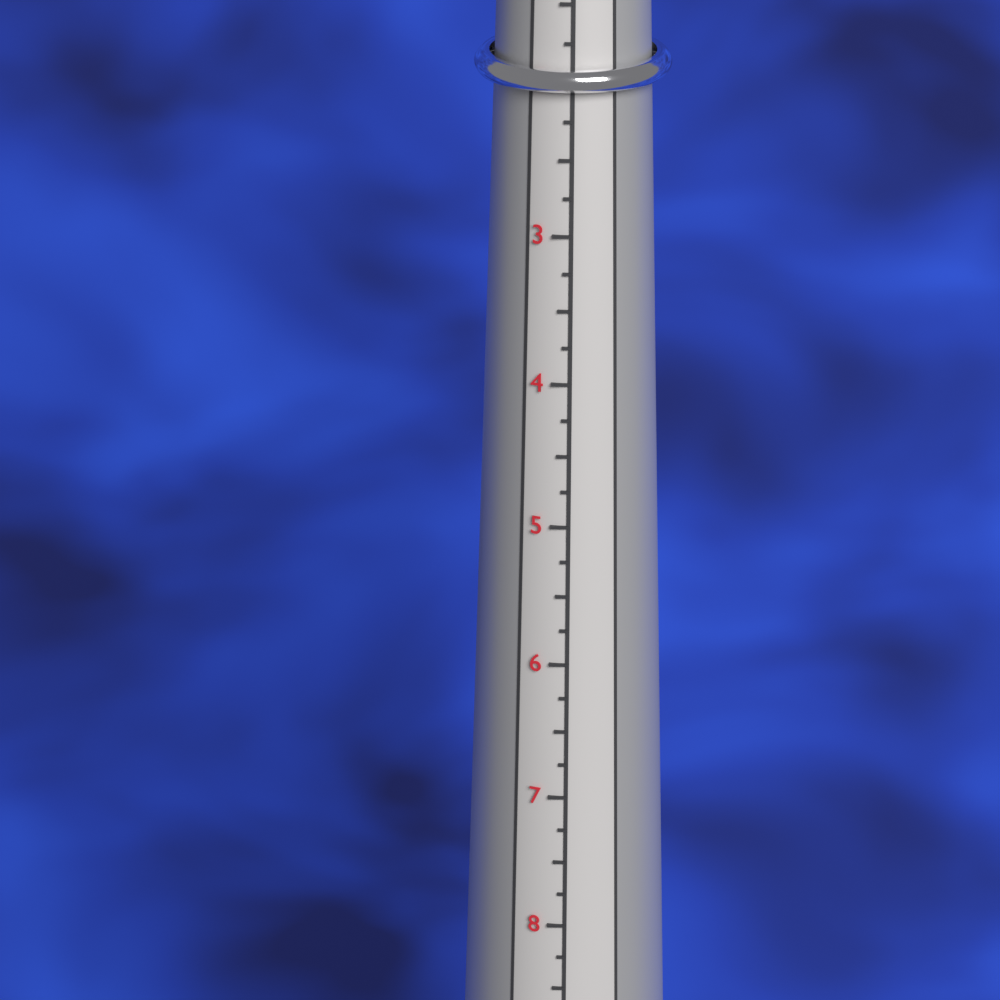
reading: 2.25 (no unit)
